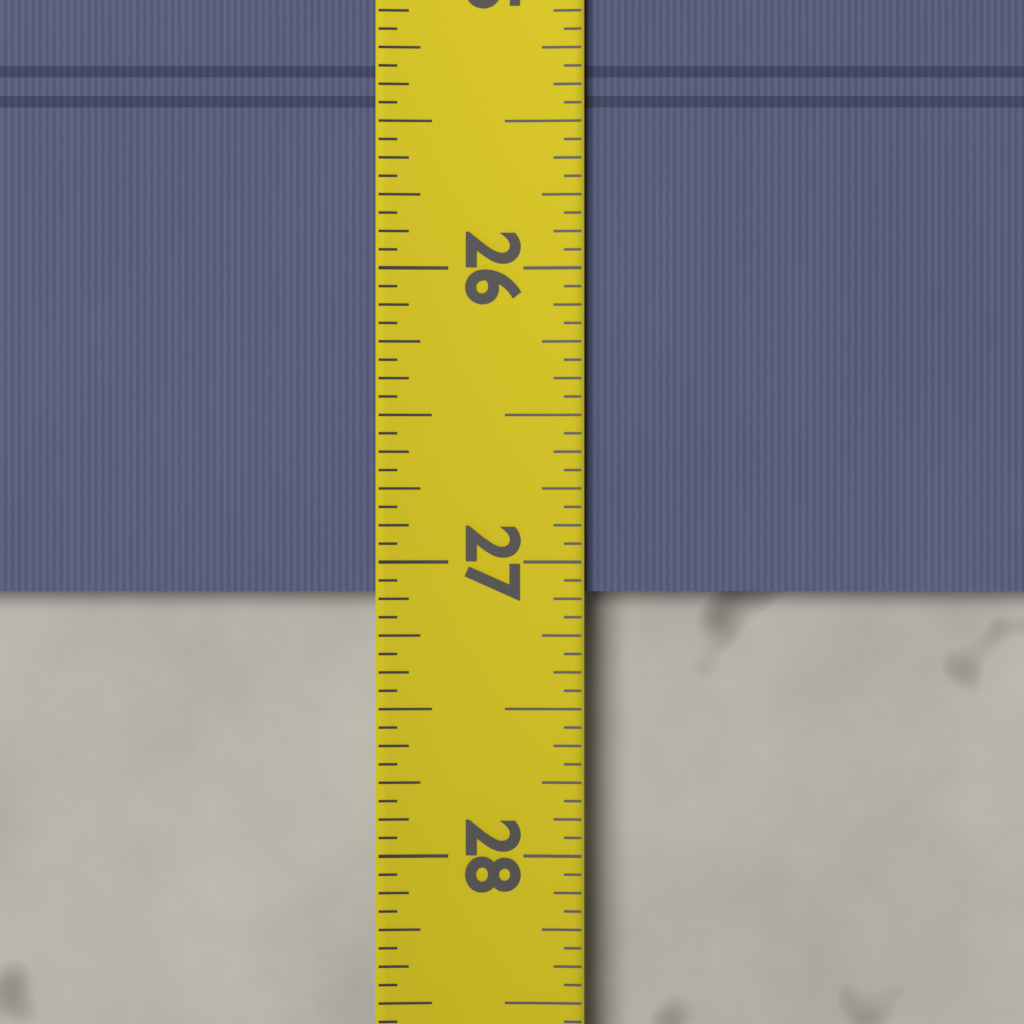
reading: 27.1000 (no unit)
